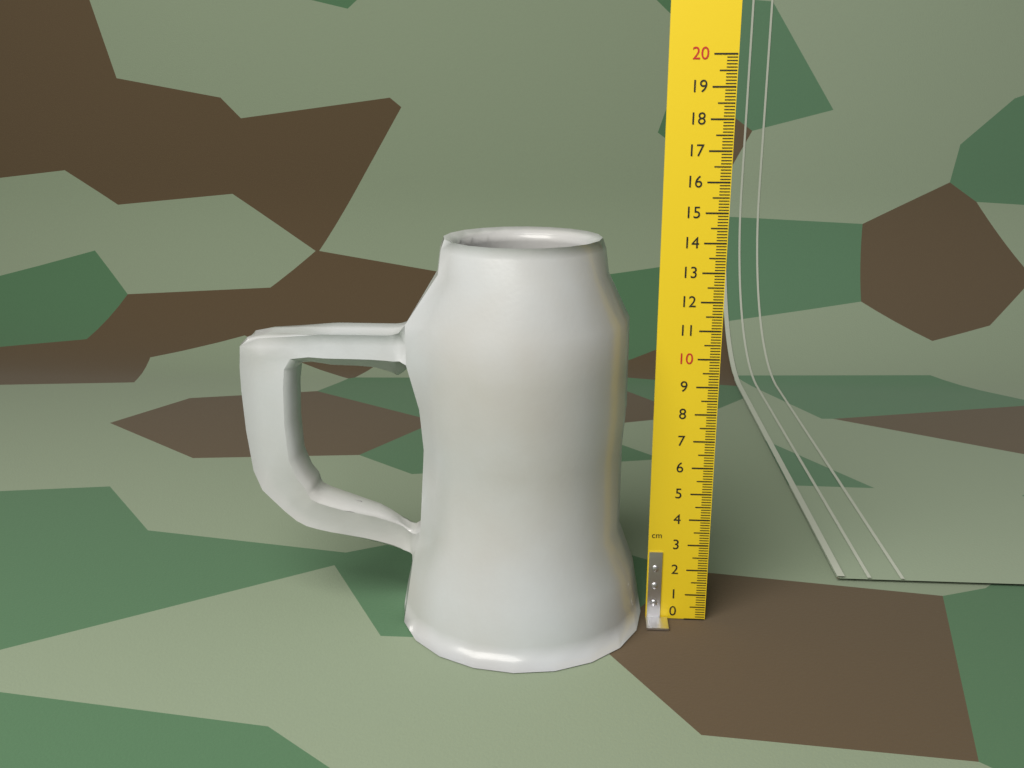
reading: 14.1 cm
